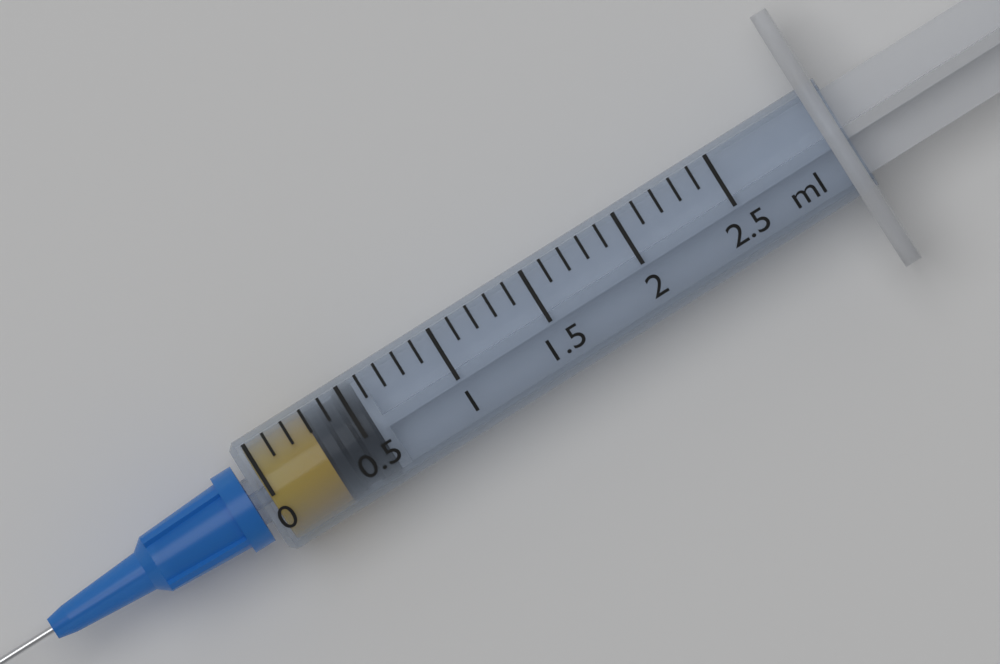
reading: 0.3 ml
